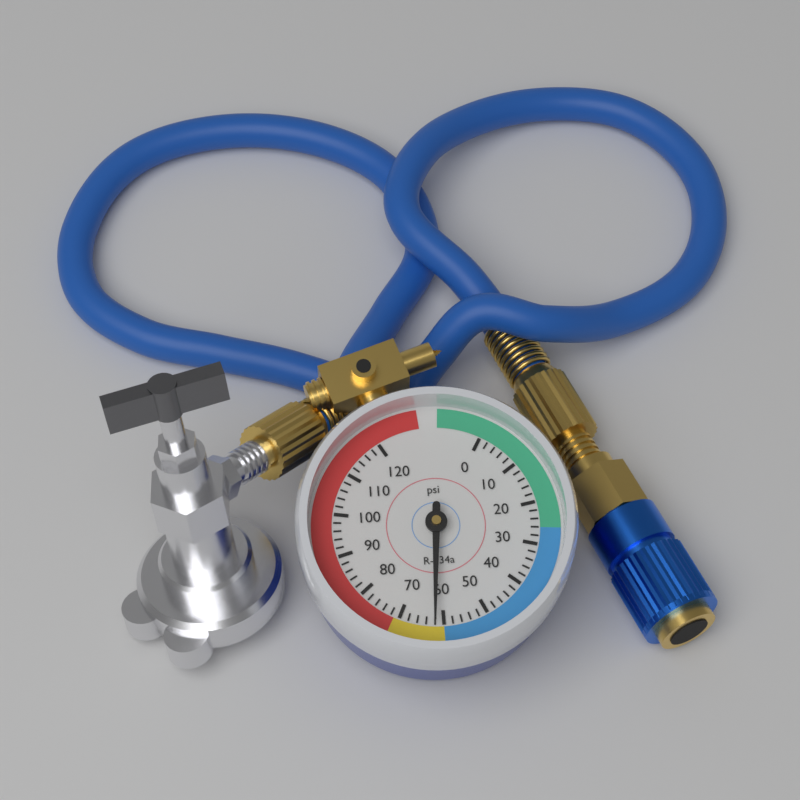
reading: 62 psi
